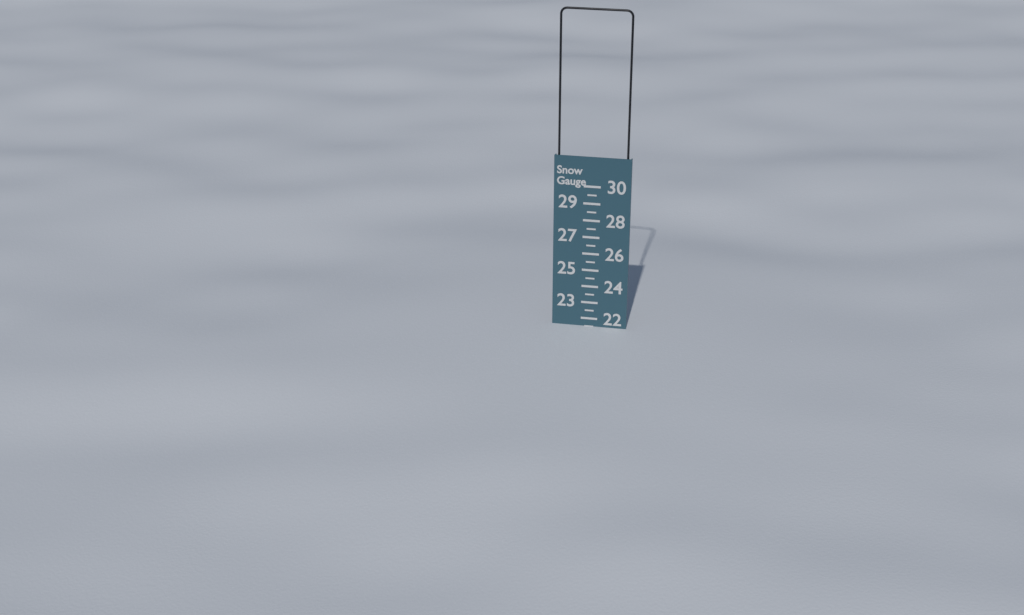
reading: 21.5 (no unit)
